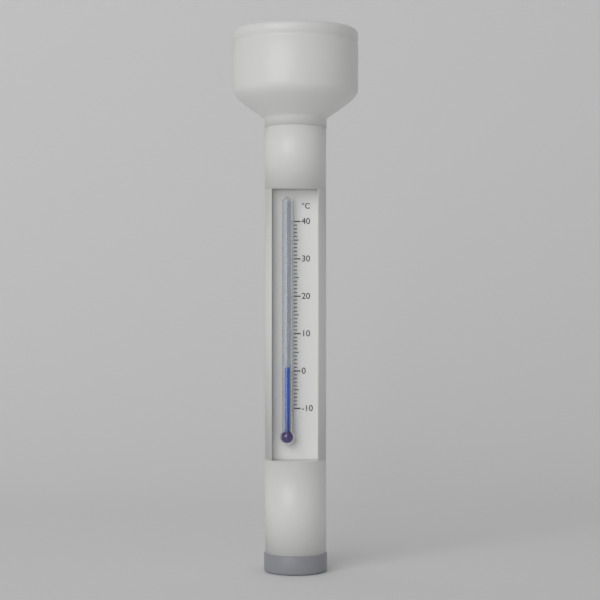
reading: 1 °C
